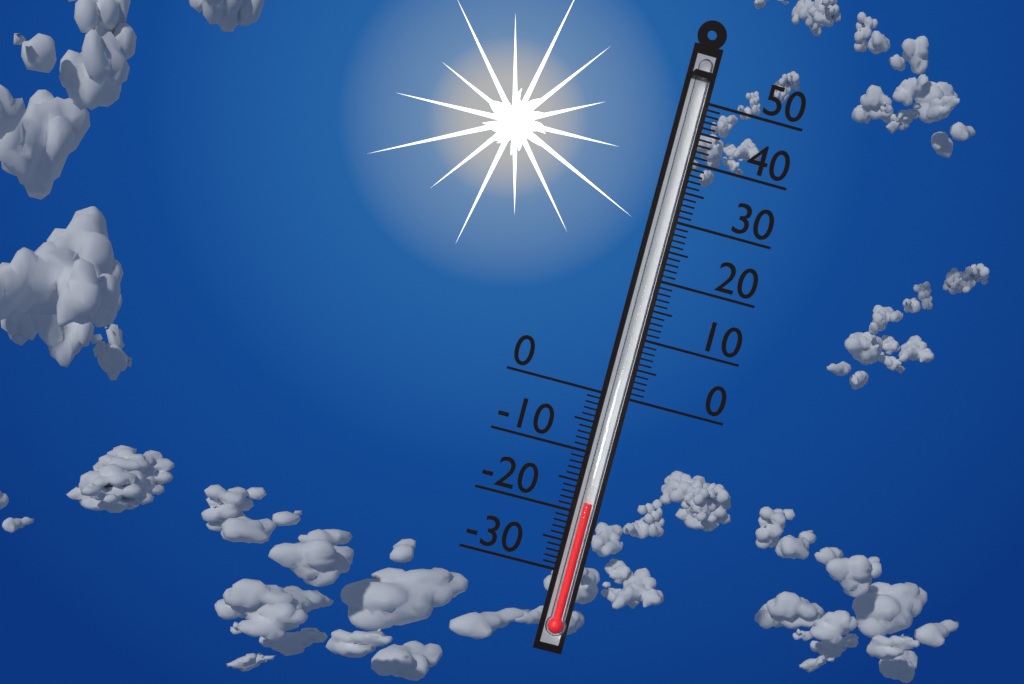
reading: -18 (no unit)
